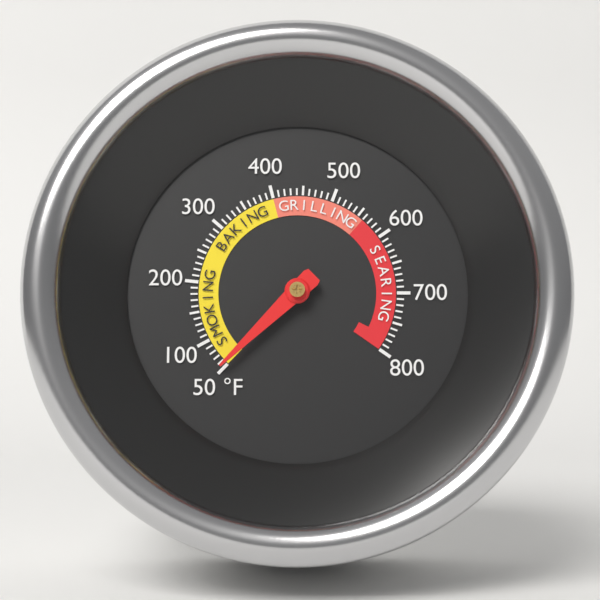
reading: 55 °F
